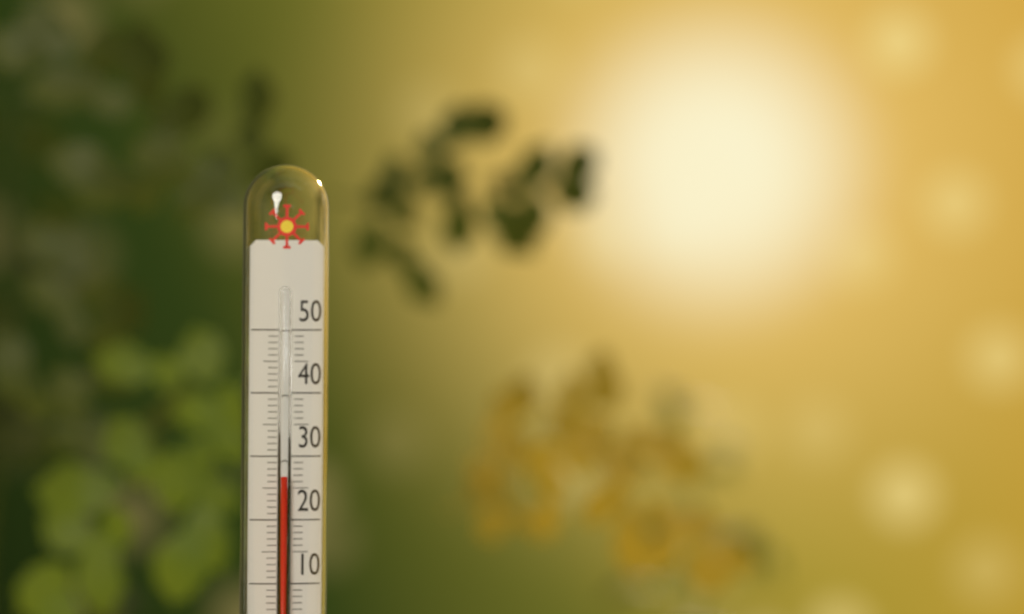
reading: 27 °C
